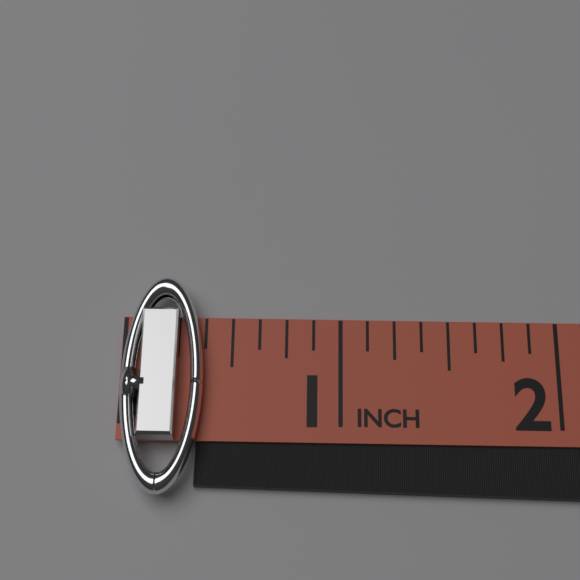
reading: 0.375 in
